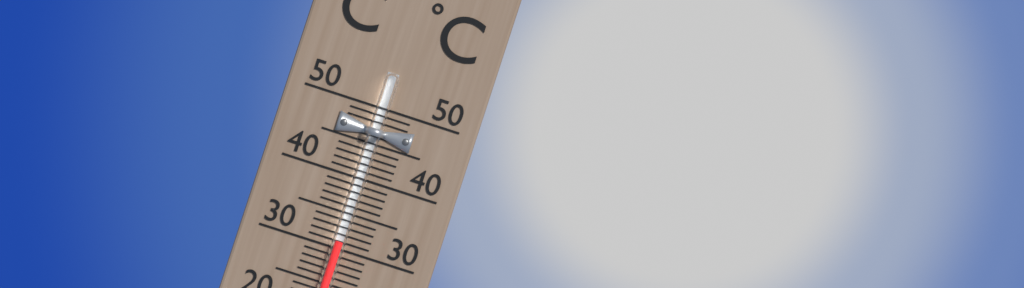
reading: 31 °C
